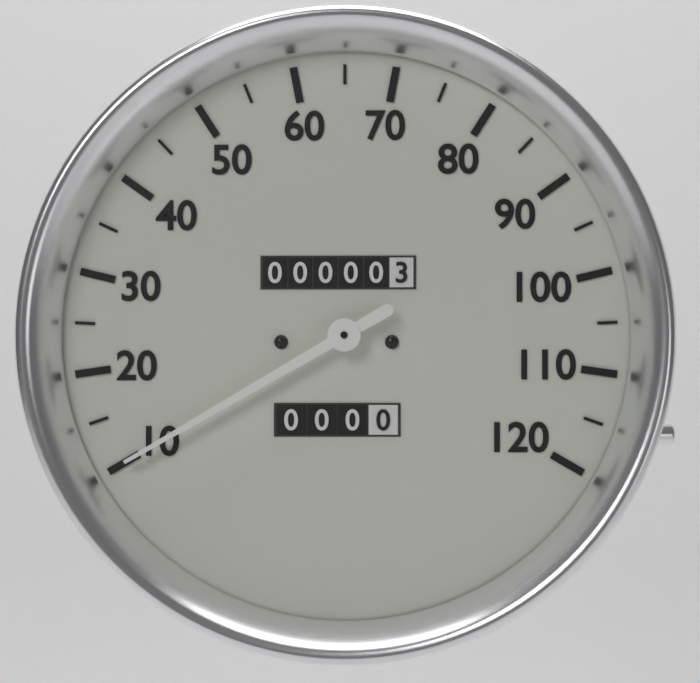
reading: 10 (no unit)
